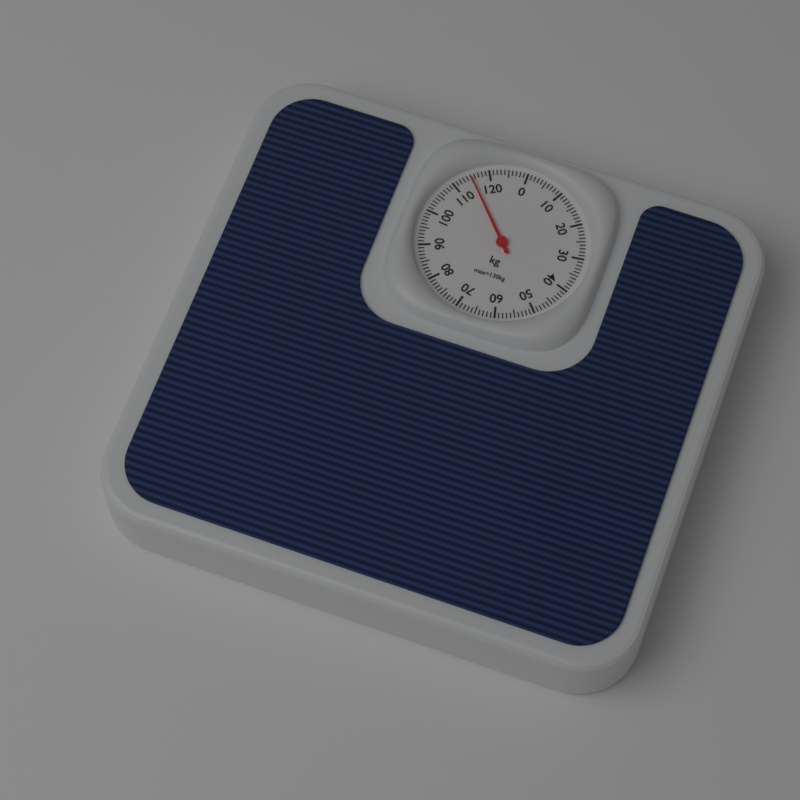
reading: 115 kg
